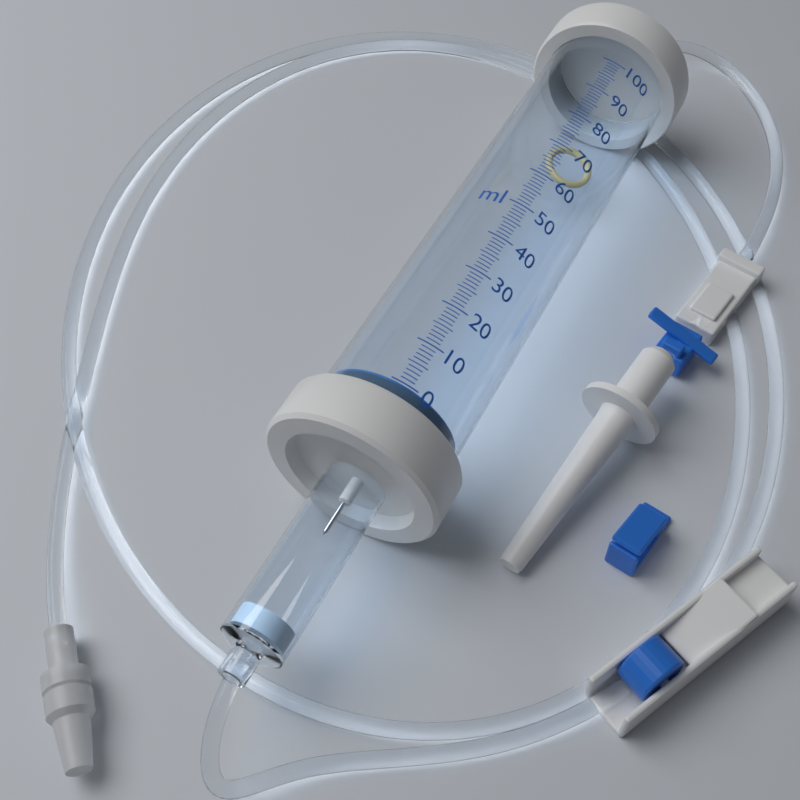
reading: 0 ml
